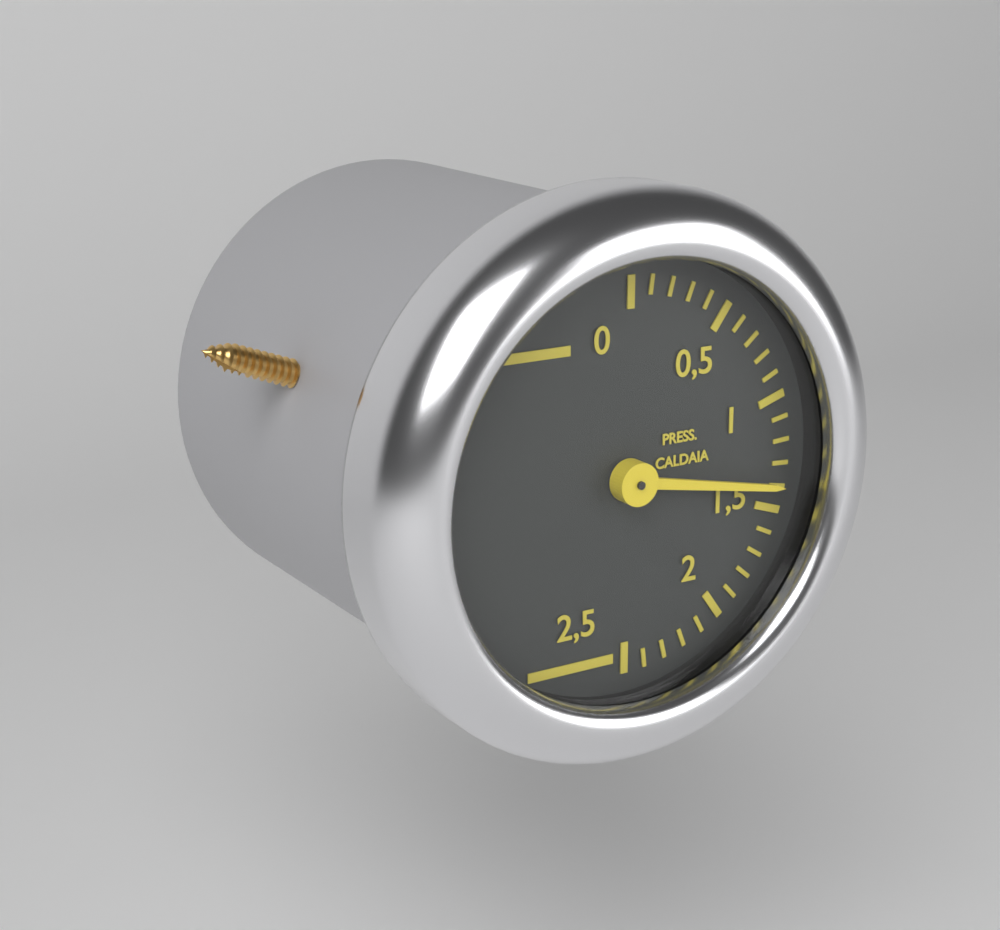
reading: 1.4 (no unit)
